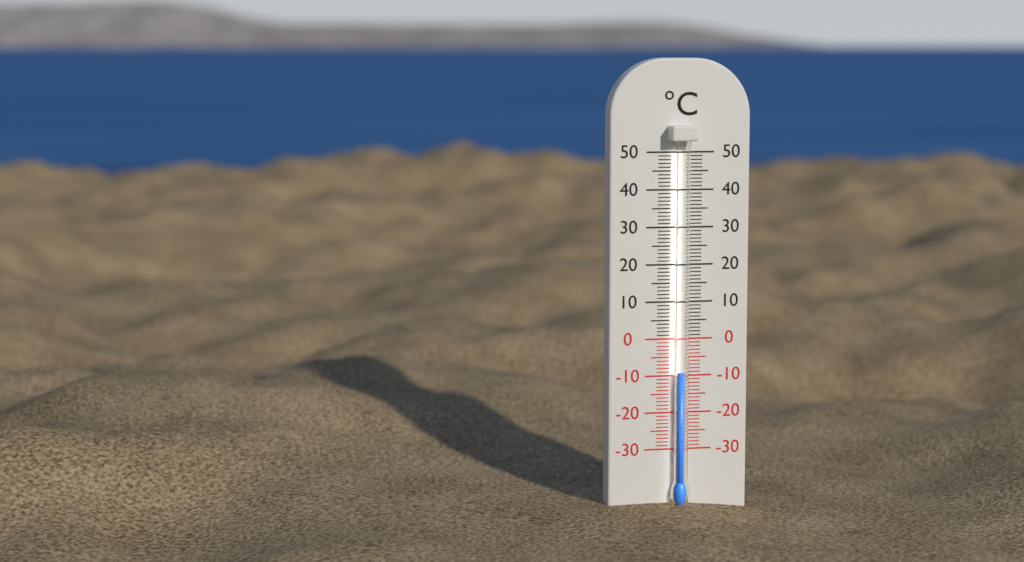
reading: -9 °C
